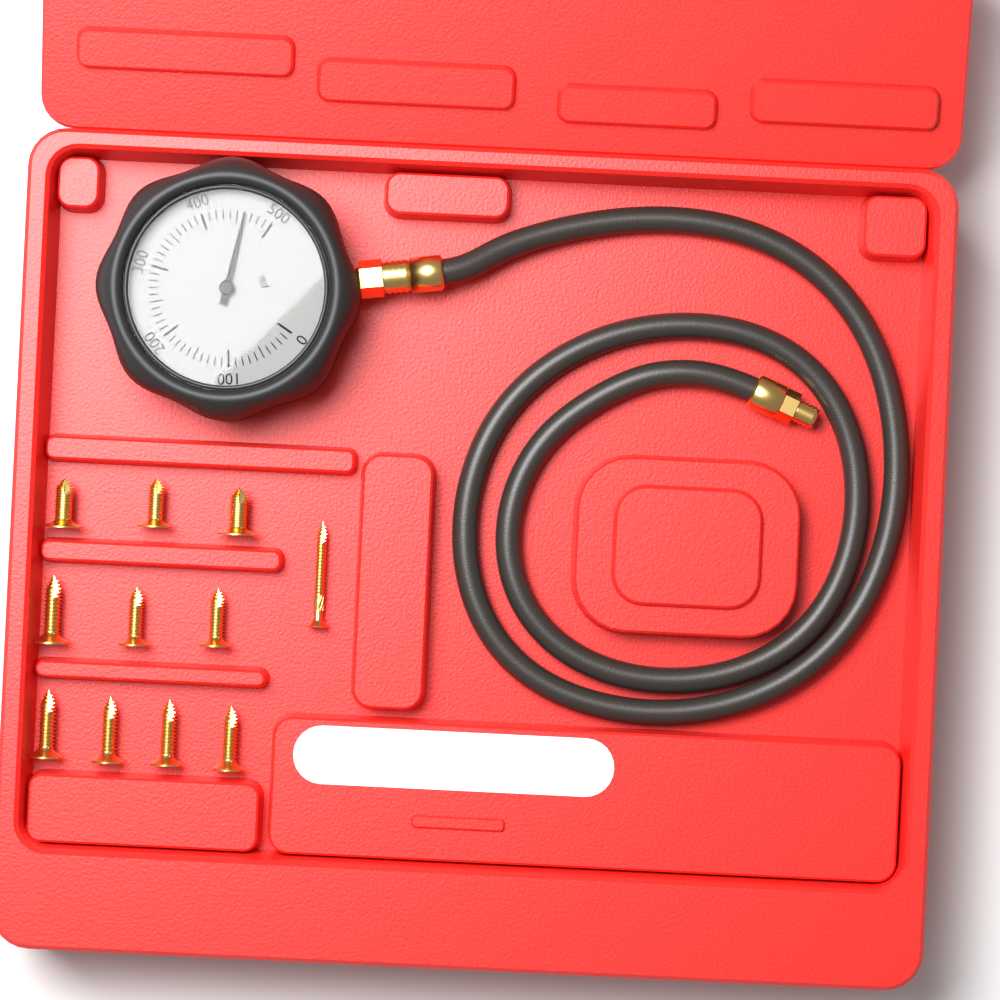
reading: 460 psi
